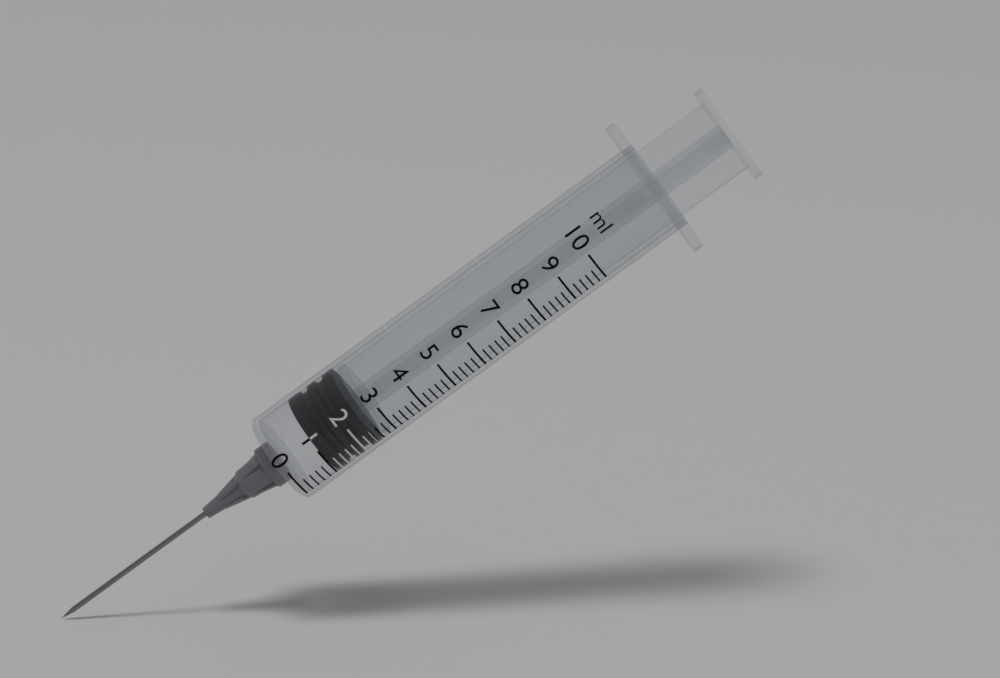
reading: 1.0 ml
